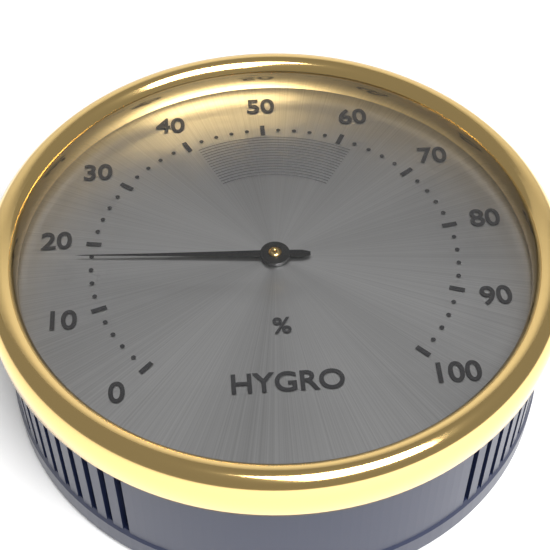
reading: 18 %
